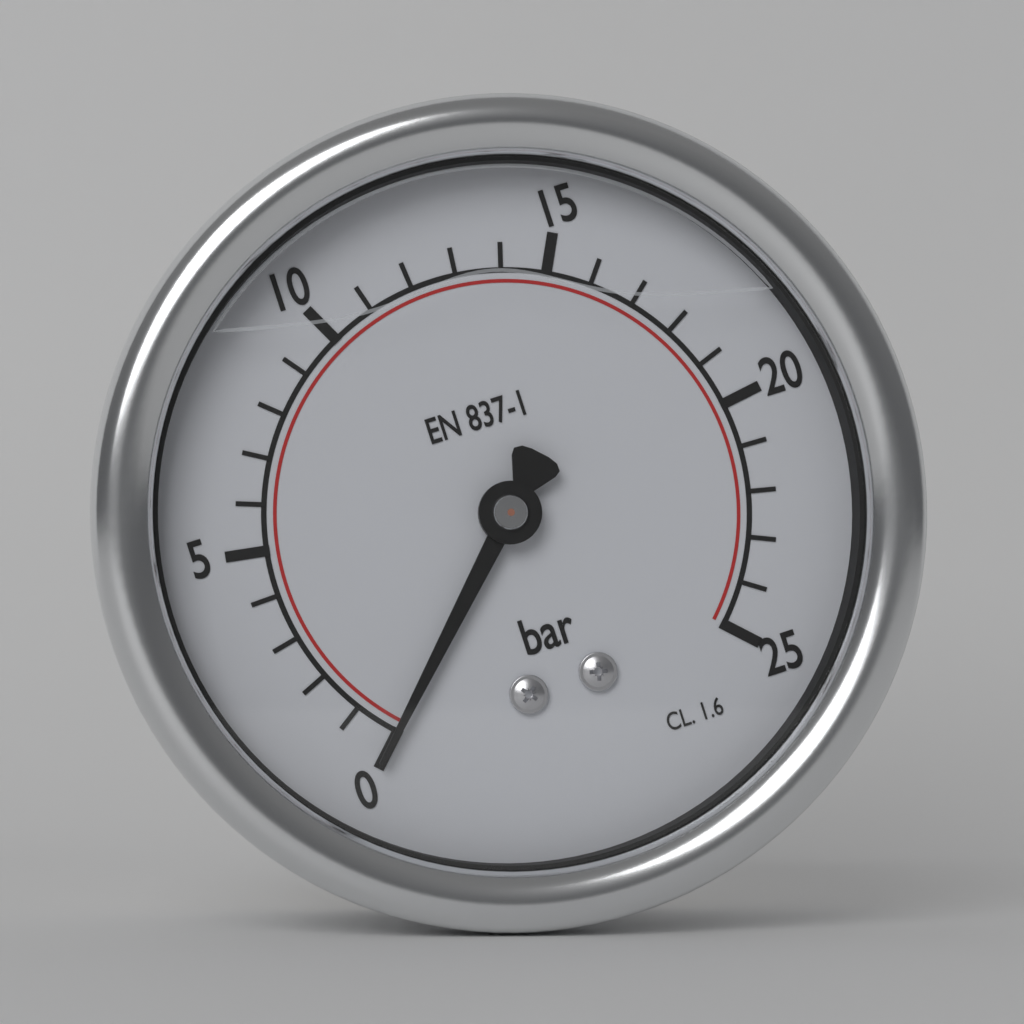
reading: 0 bar
